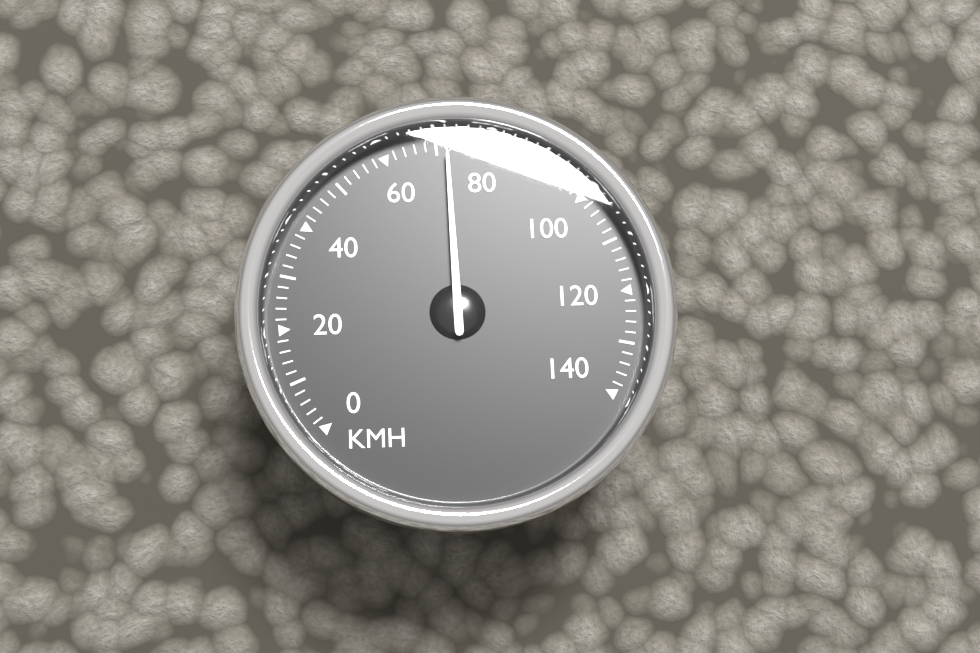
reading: 72 km/h
